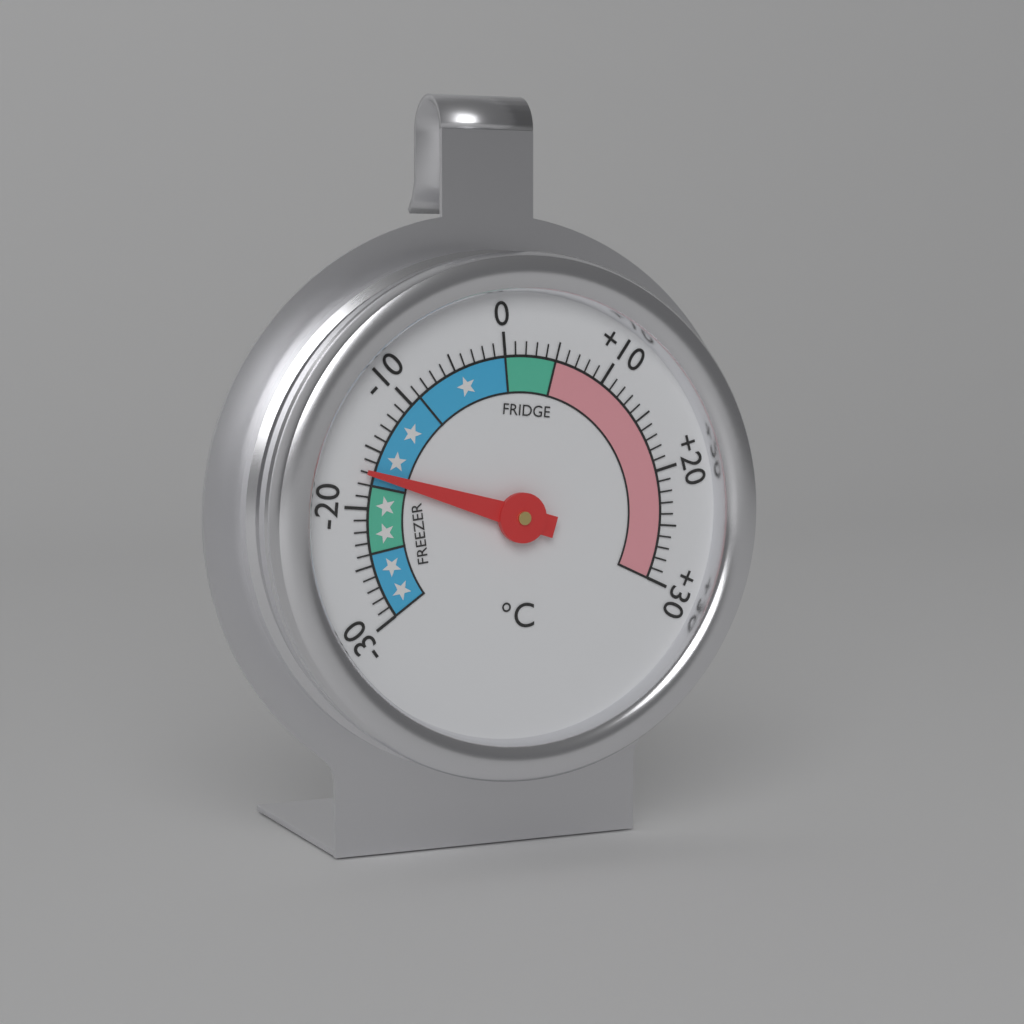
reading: -17 °C
